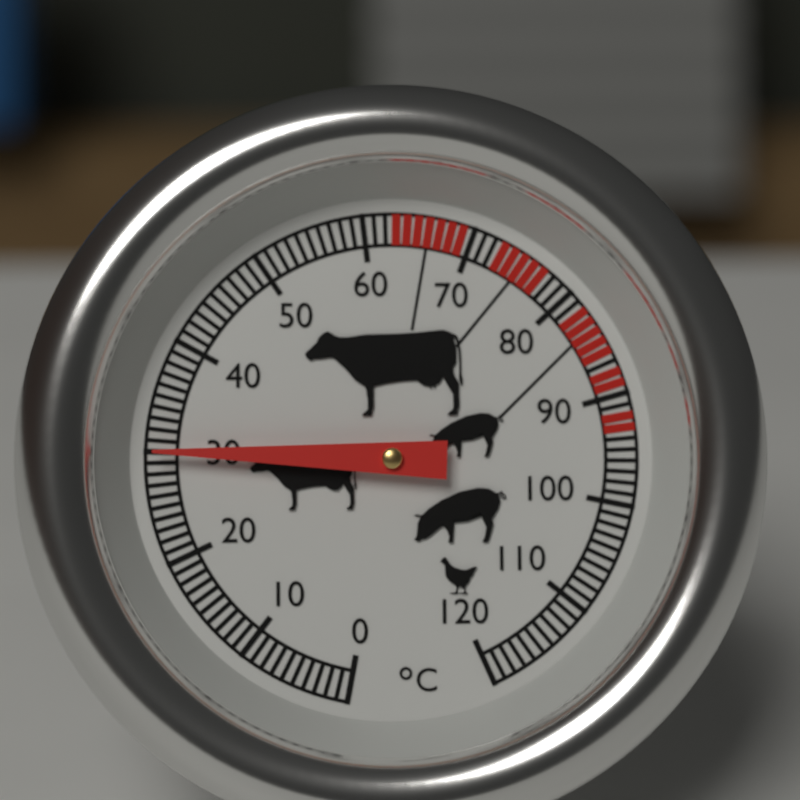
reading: 30 °C
